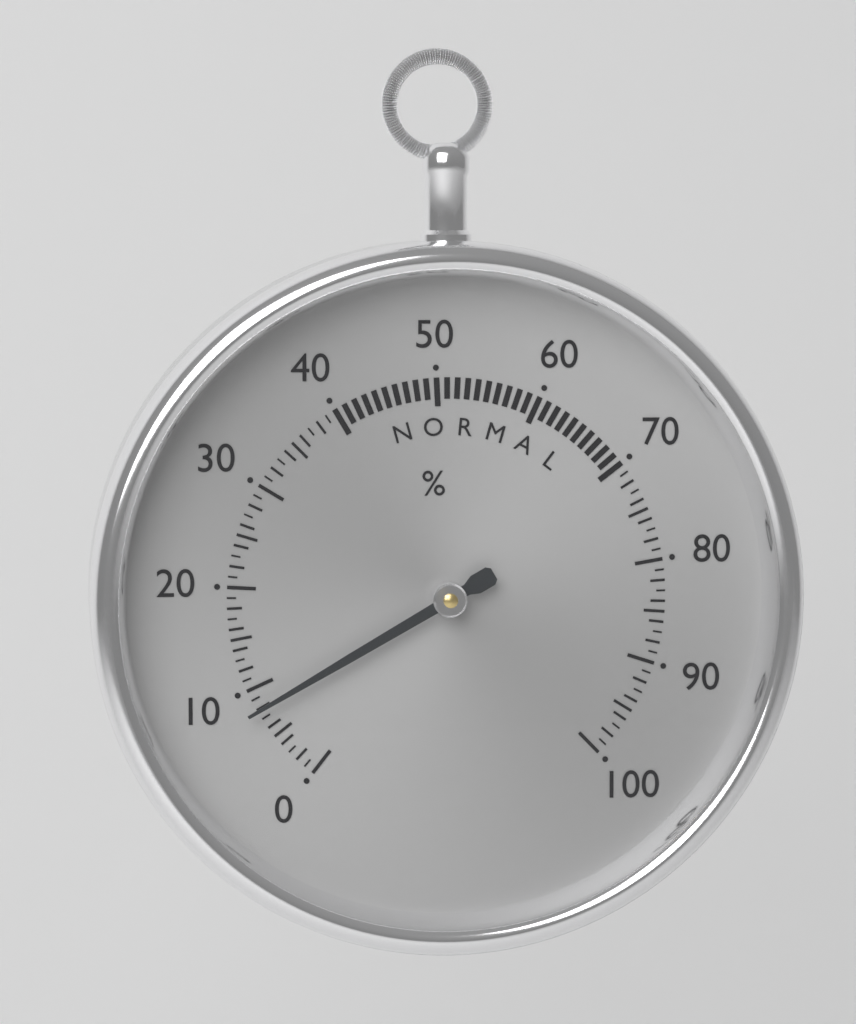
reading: 8 %
